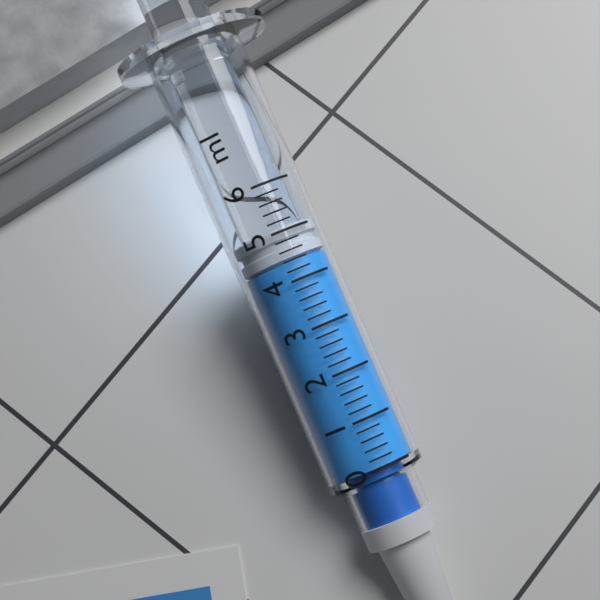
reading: 4.4 ml
